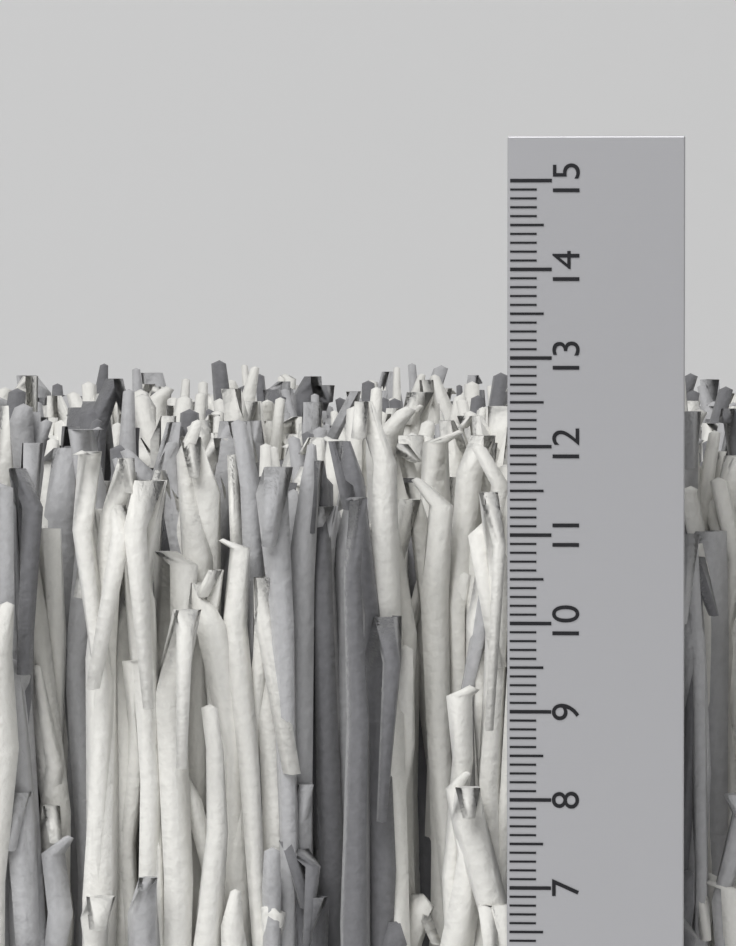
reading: 12.8 cm
